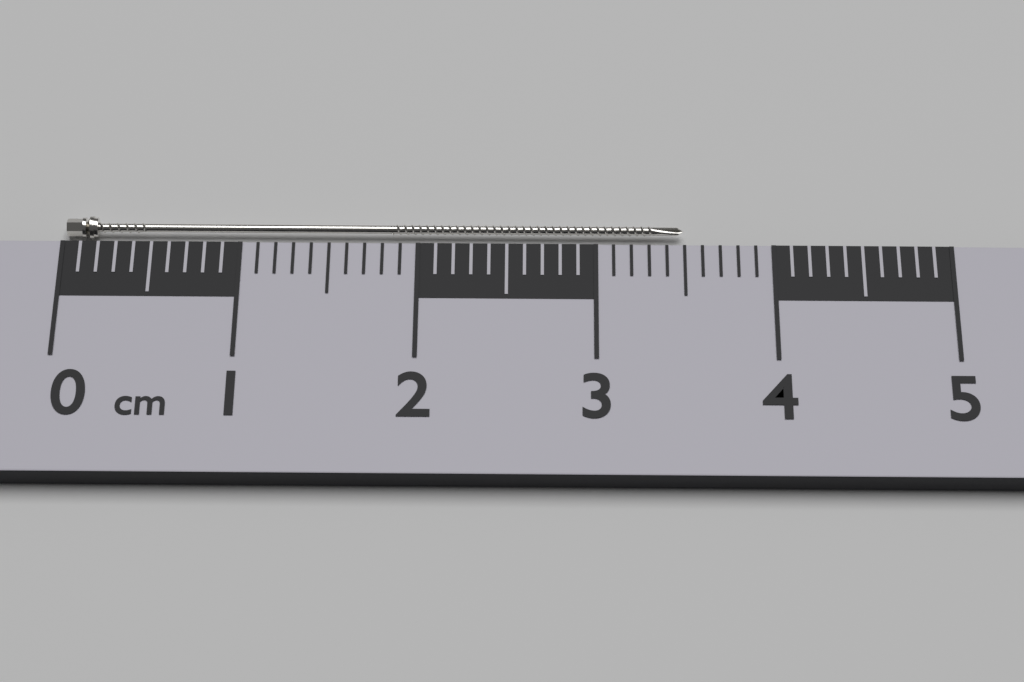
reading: 3.5 cm
